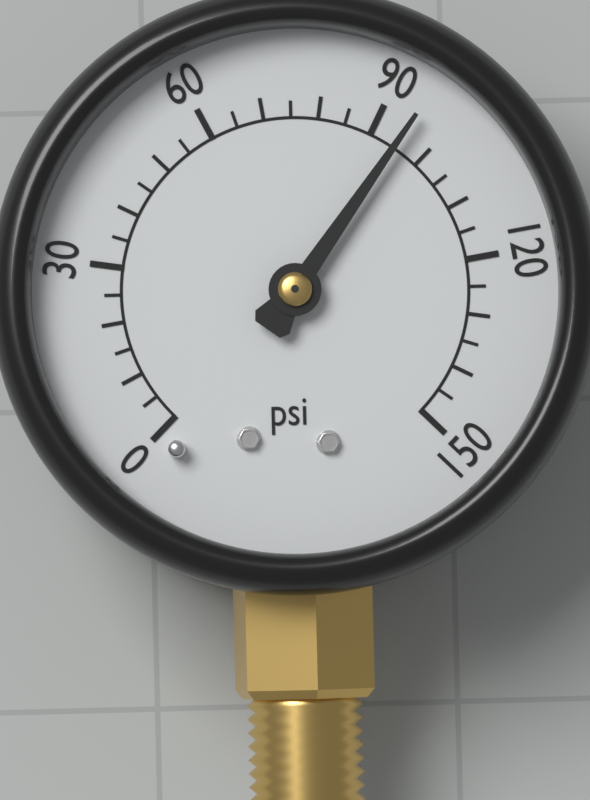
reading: 95 psi
